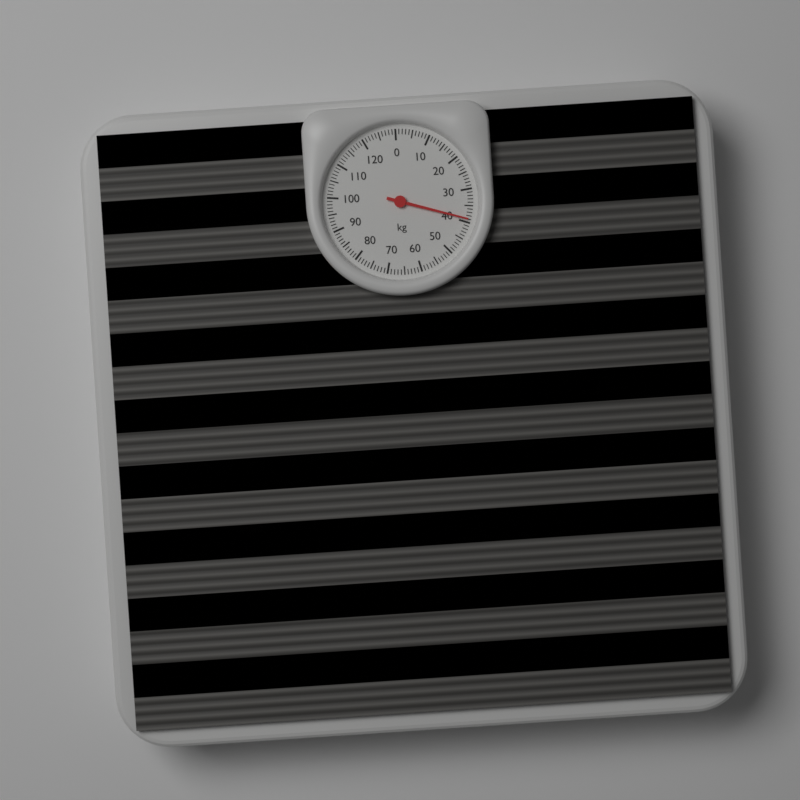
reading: 39 kg
